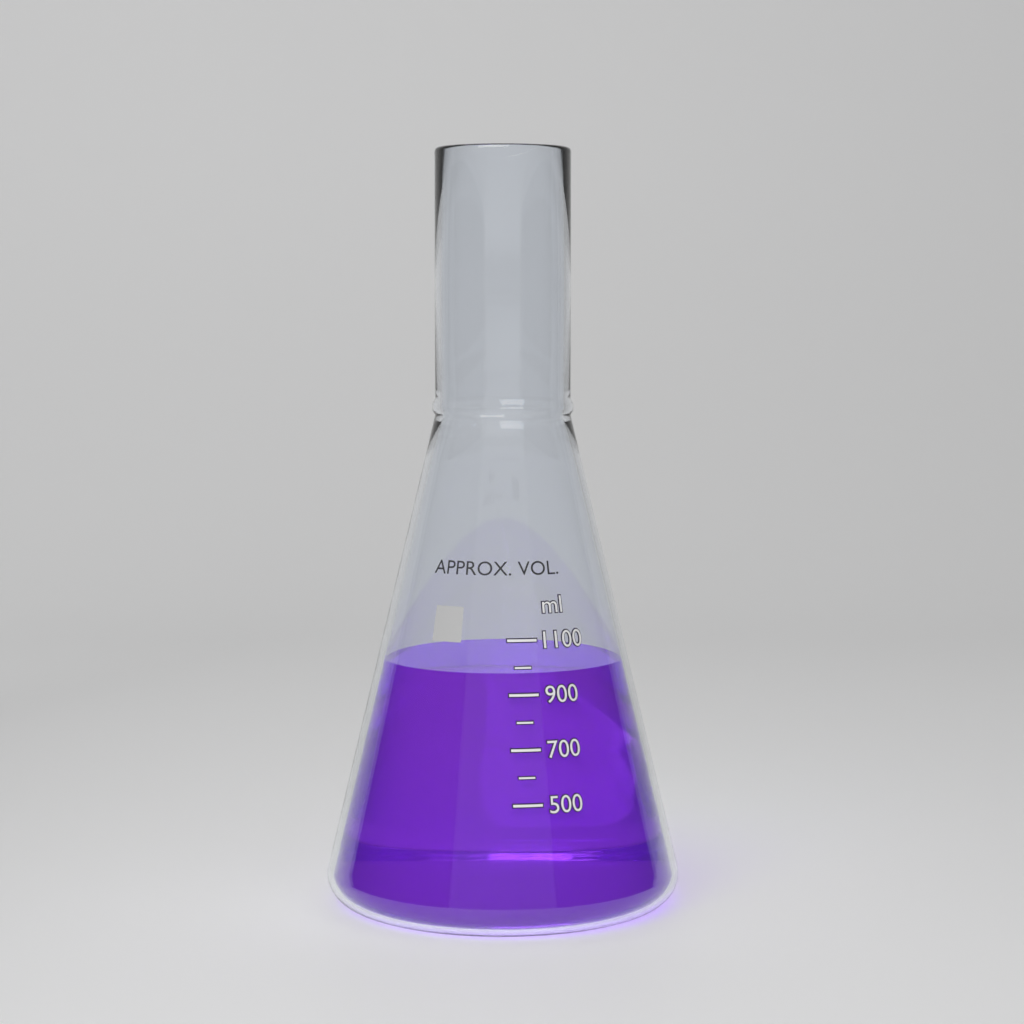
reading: 975 ml
